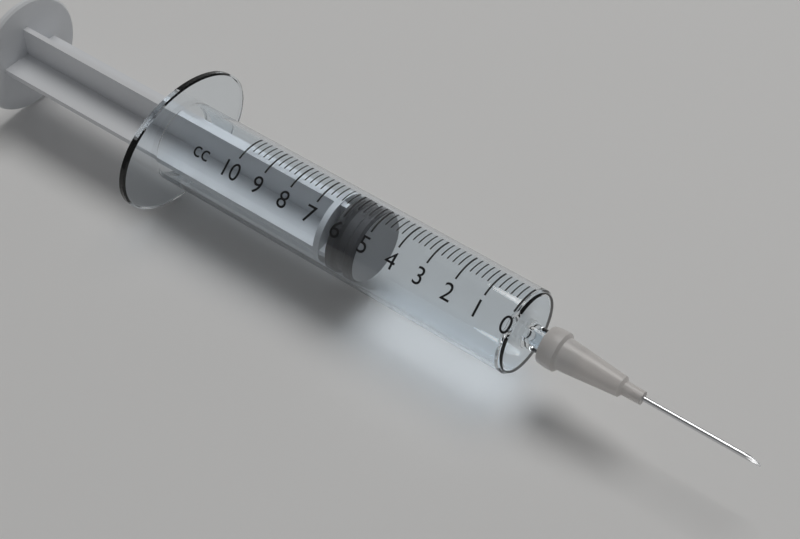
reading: 5.2 cc
